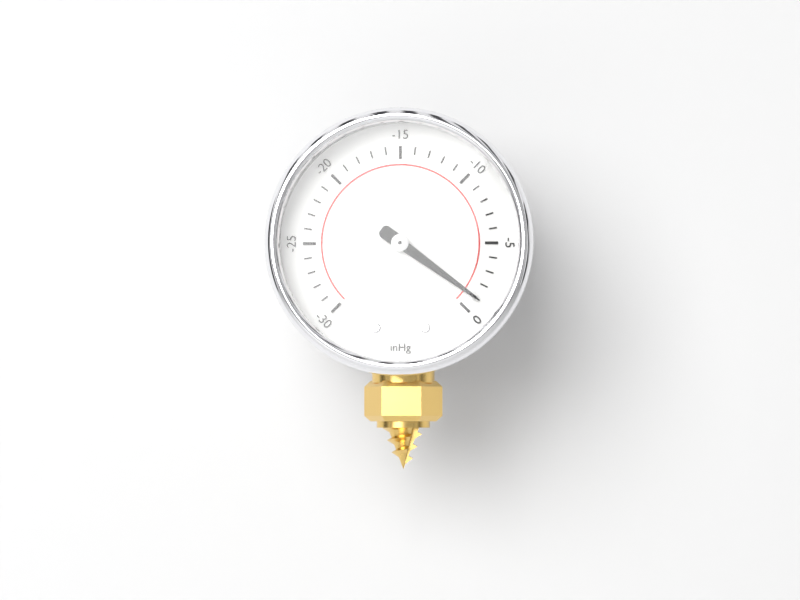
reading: -1 inHg
